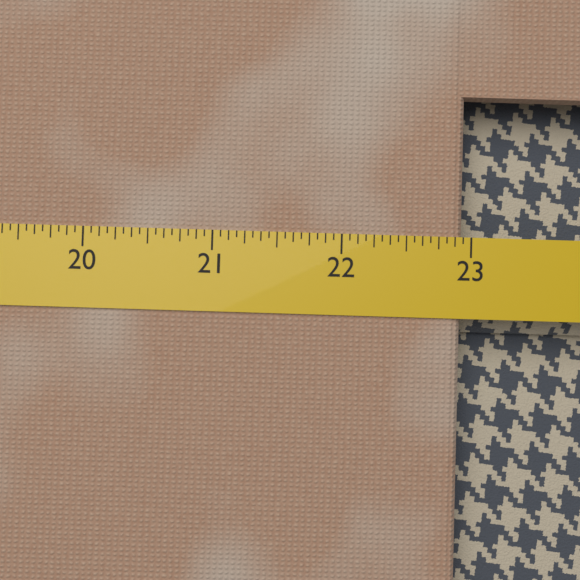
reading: 22.9375 (no unit)
